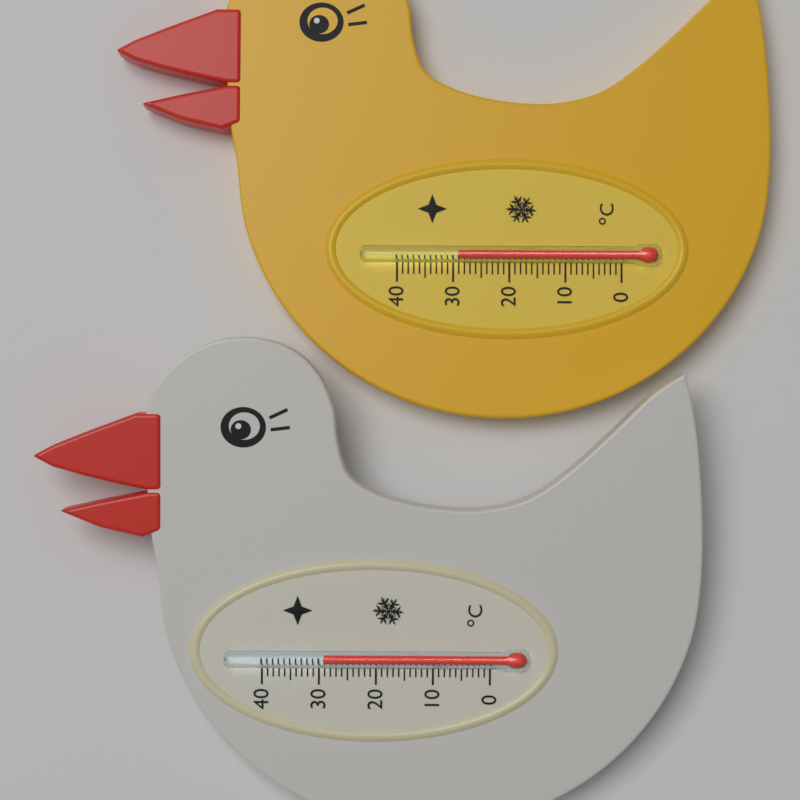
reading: 29 °C
